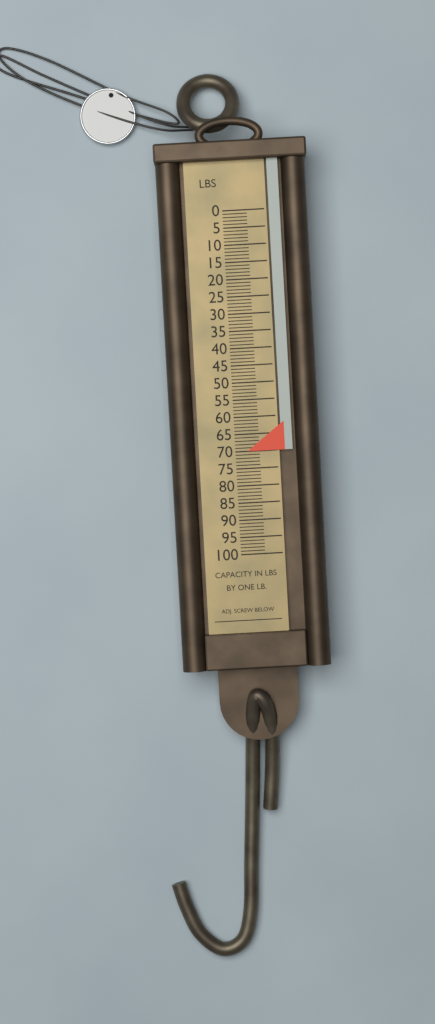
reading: 70 lb
